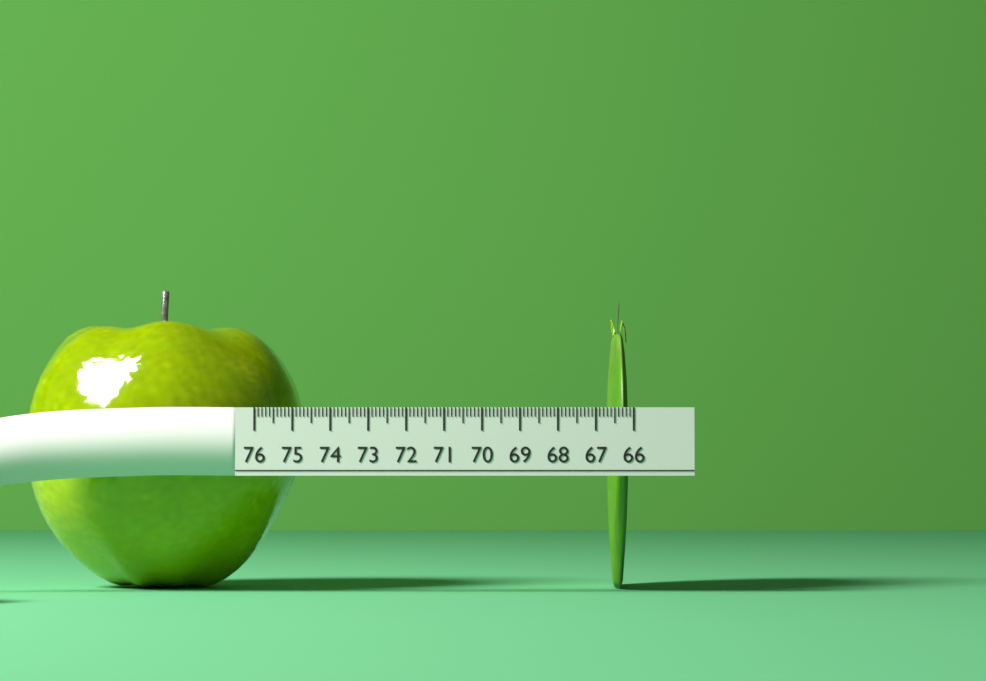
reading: 66.5 (no unit)
